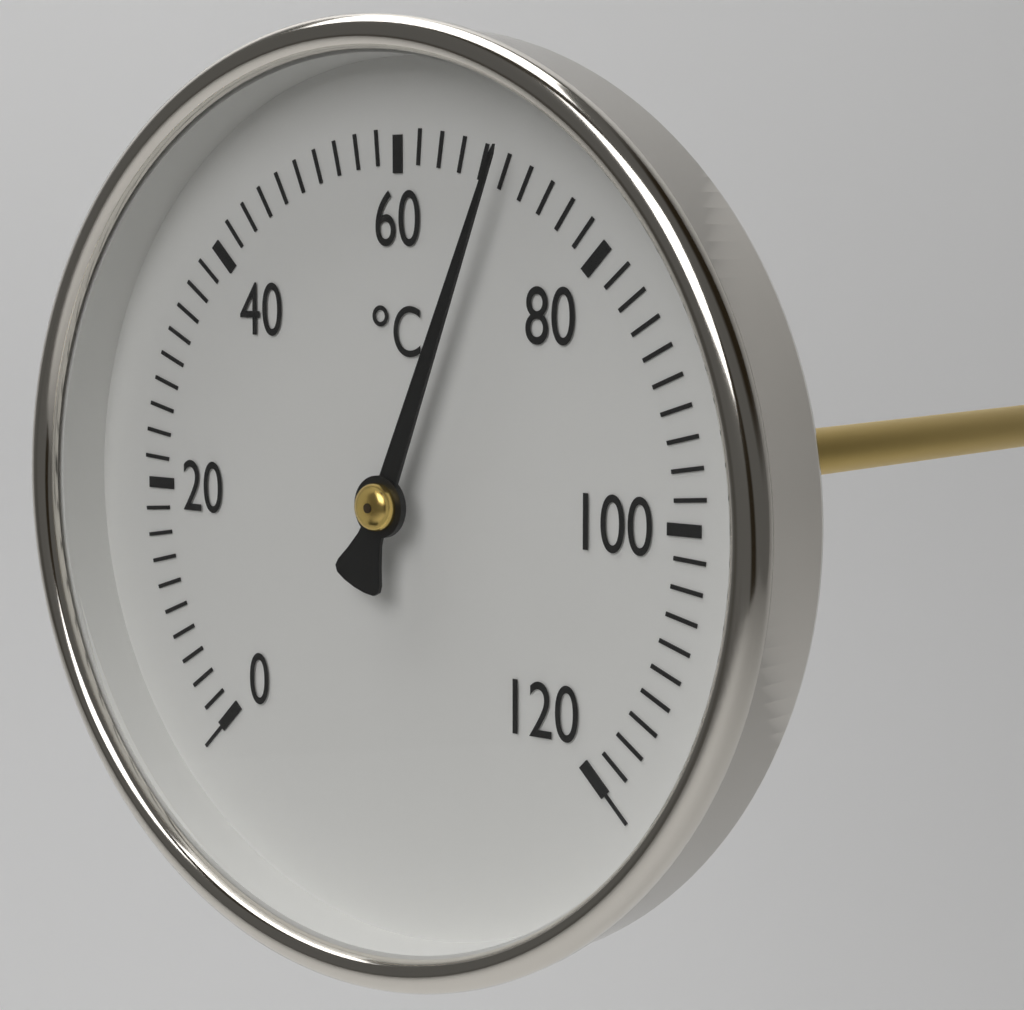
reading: 70 °C
